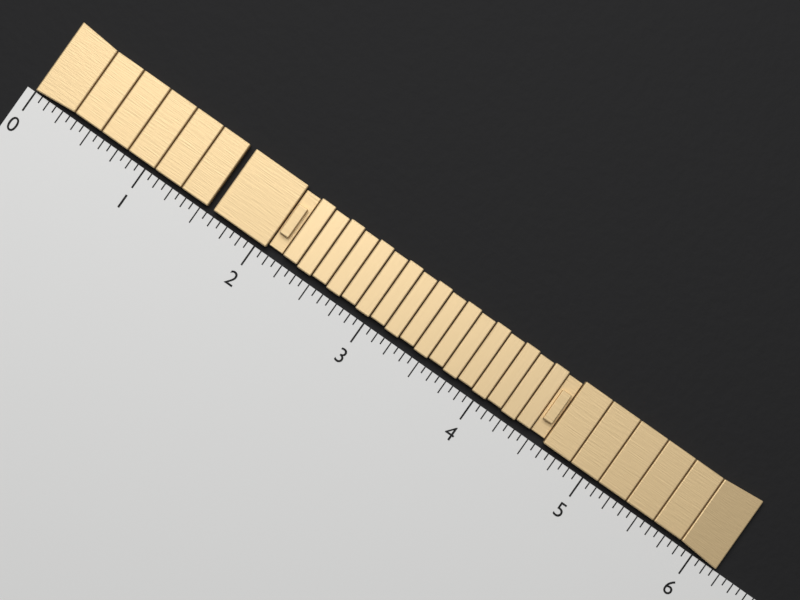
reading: 6.2000 (no unit)
